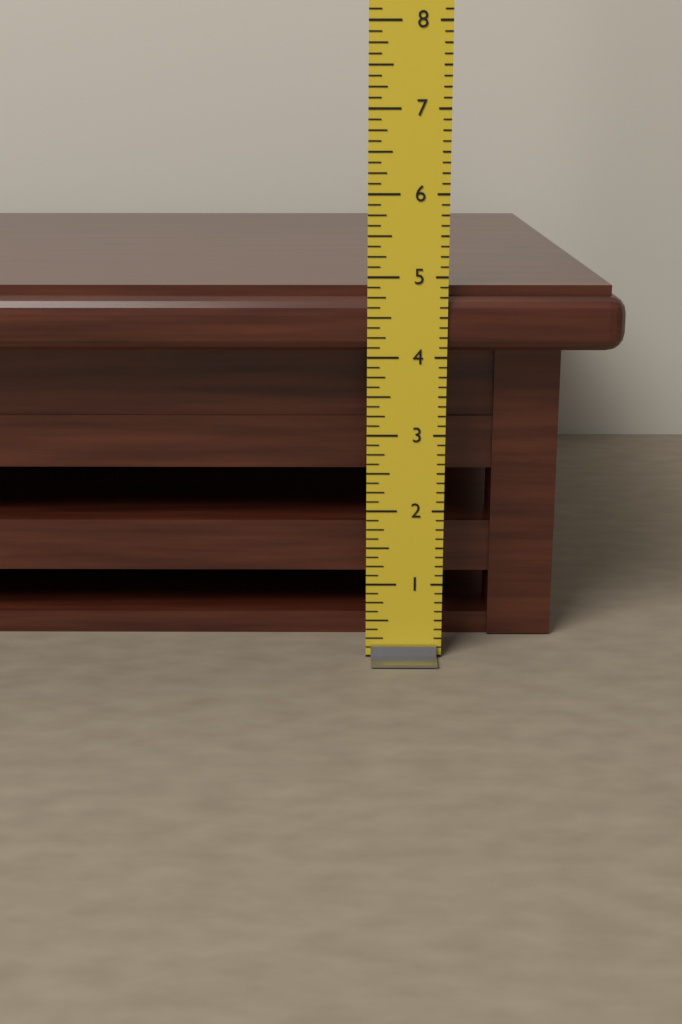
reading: 4.875 in
